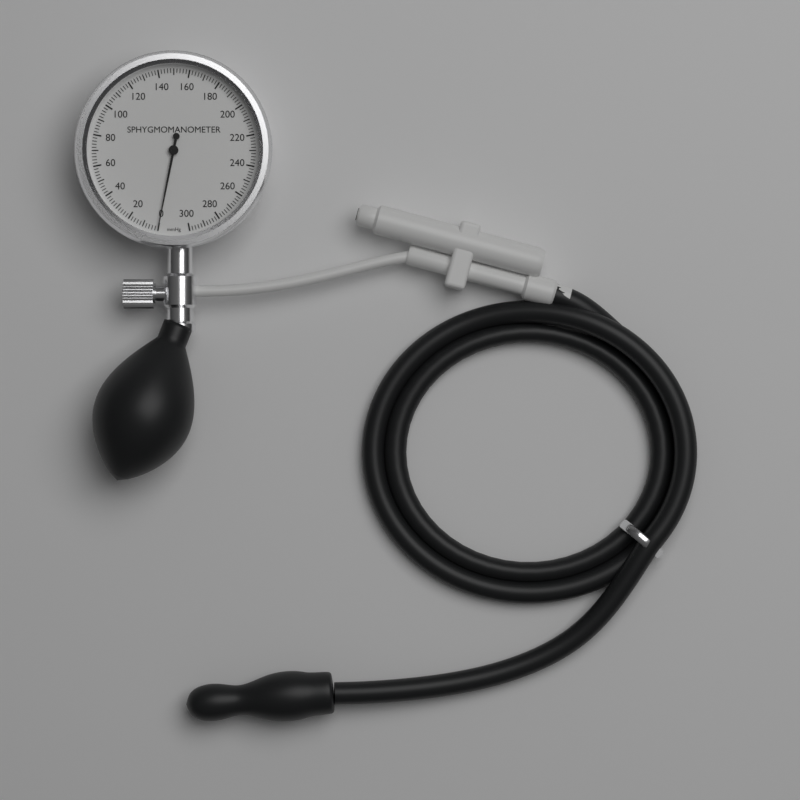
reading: 0 mmHg
